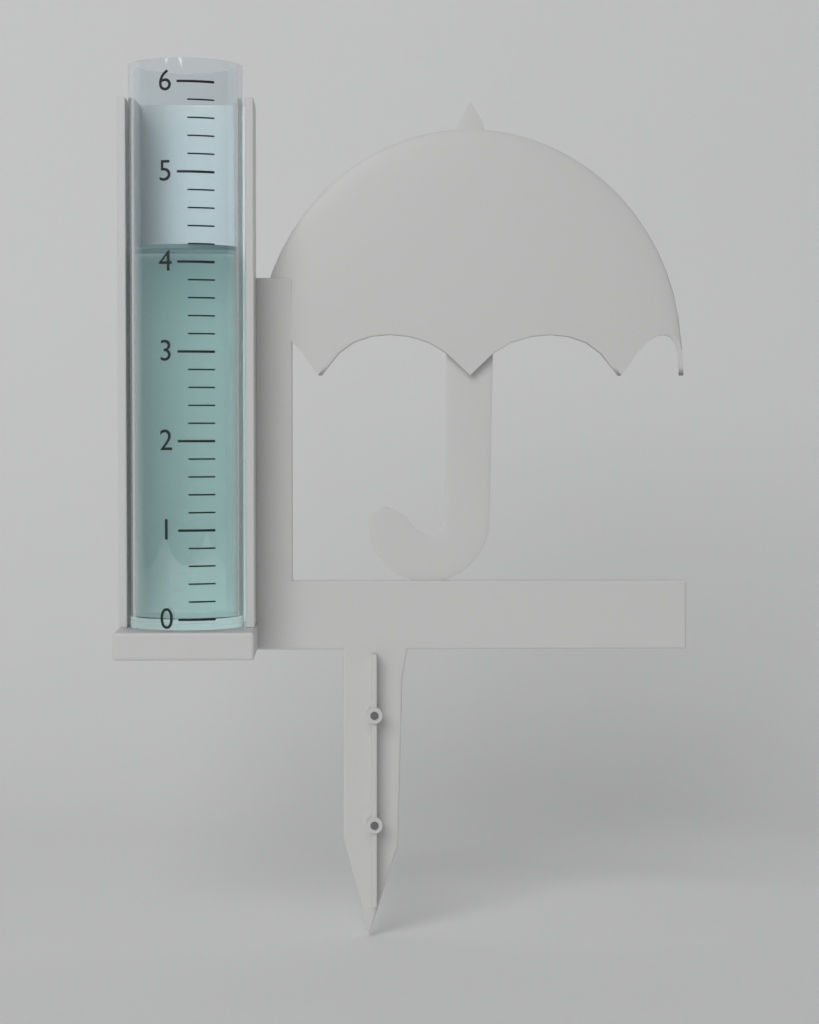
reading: 4.2 (no unit)
